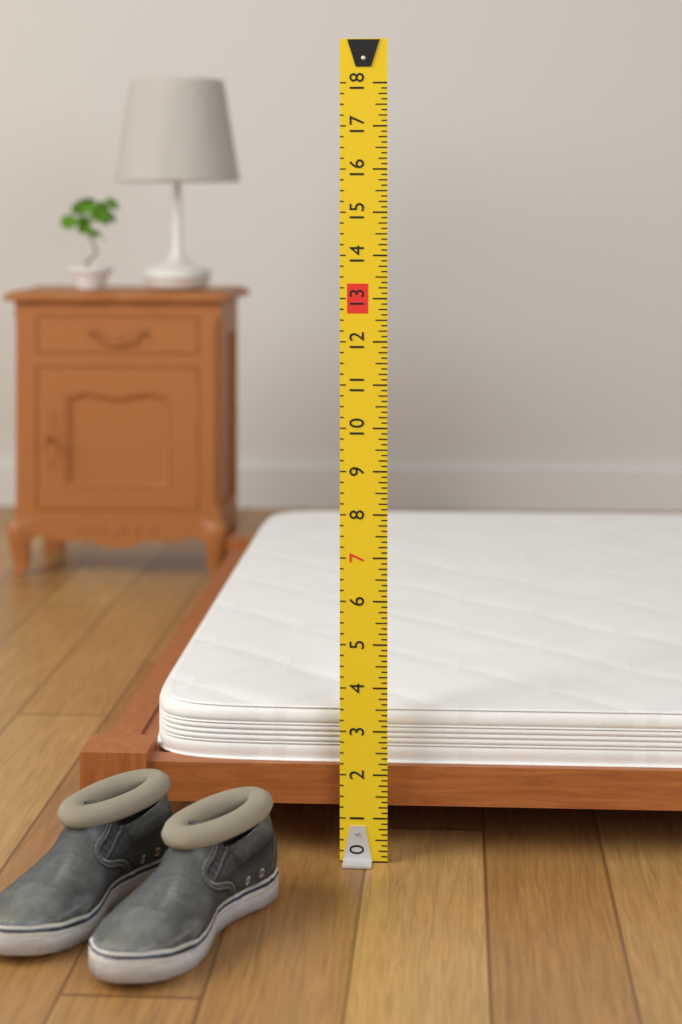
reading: 3.375 (no unit)
